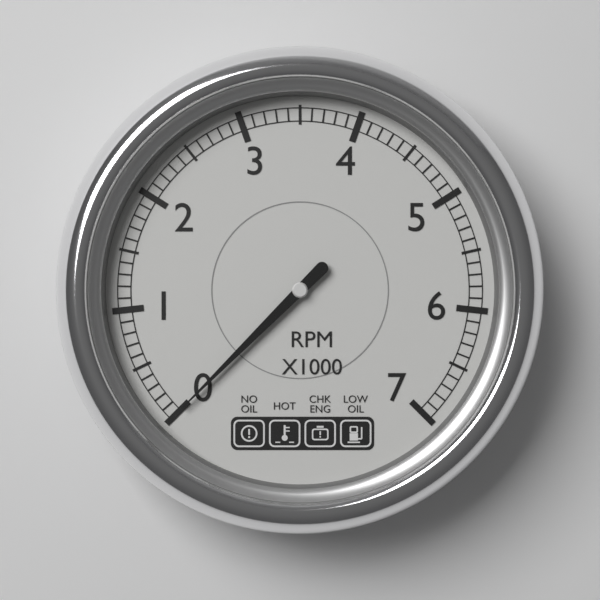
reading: 0 RPM
